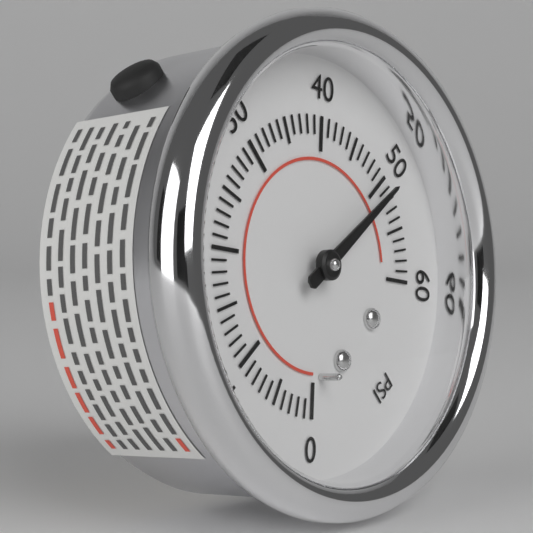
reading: 51 psi
